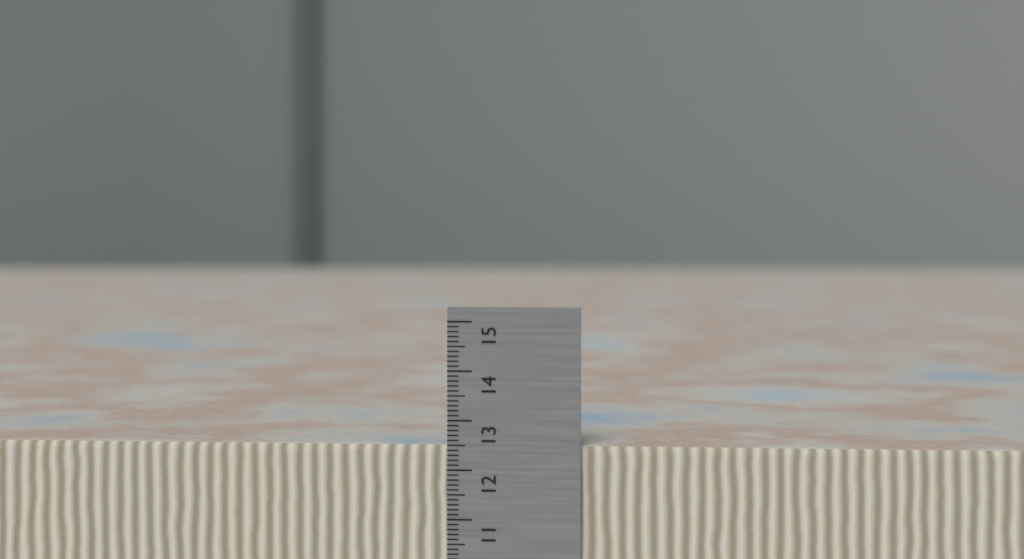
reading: 12.5 cm
